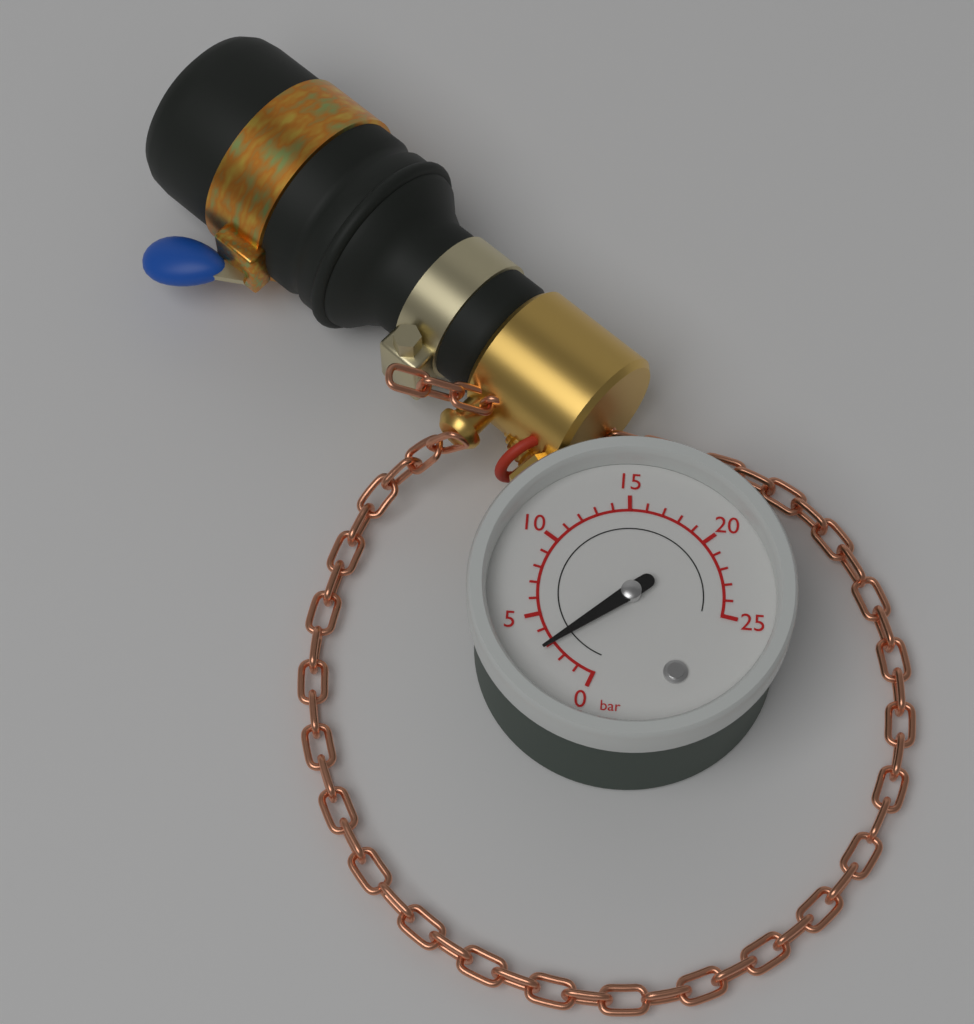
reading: 3 bar
